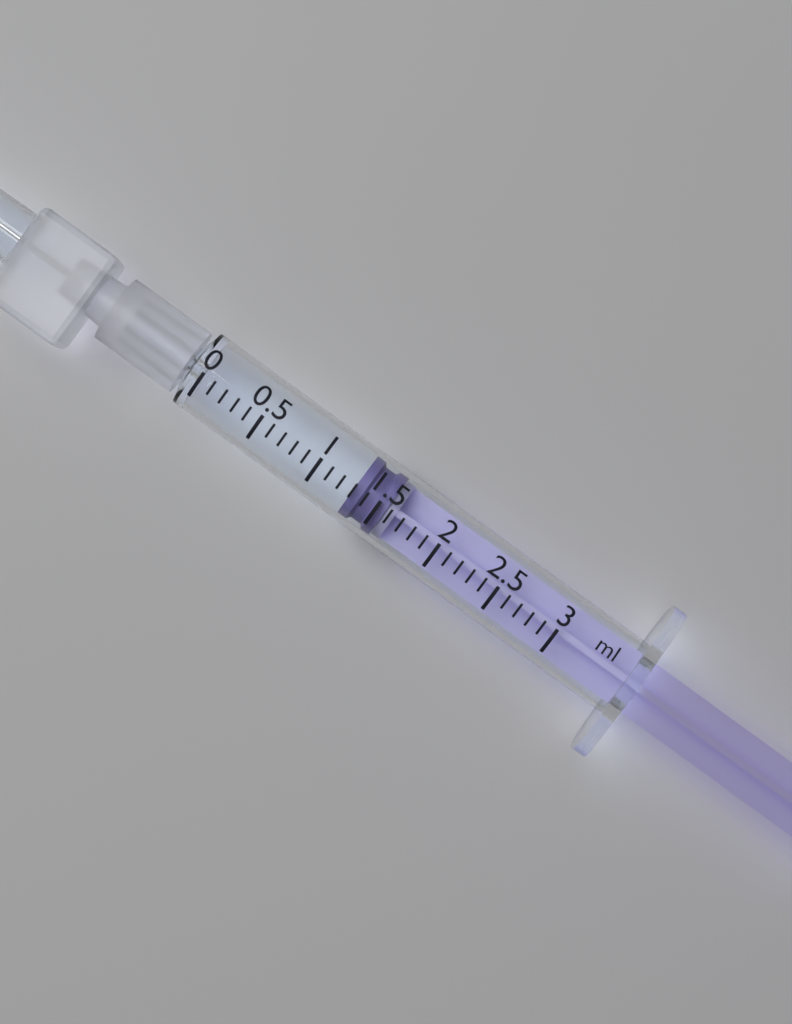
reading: 1.3 ml
